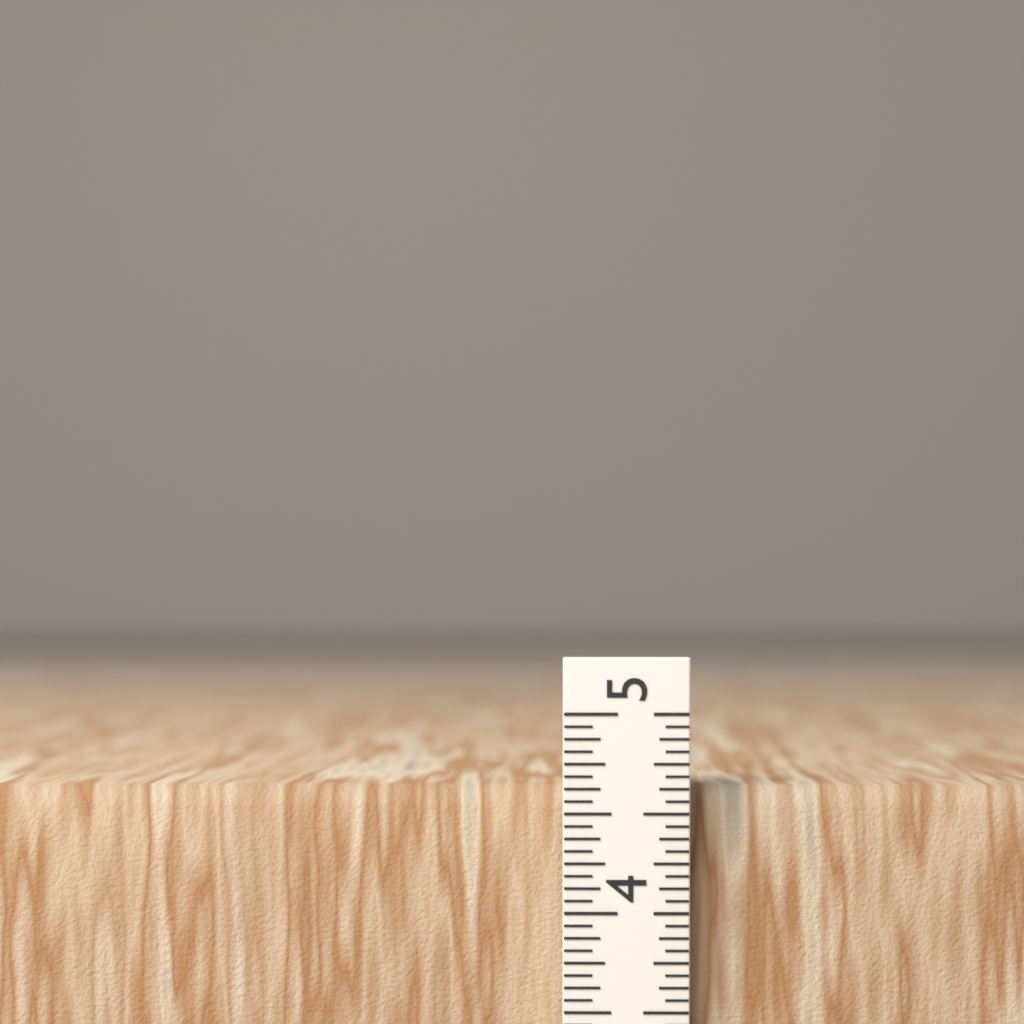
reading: 4.6250 in
